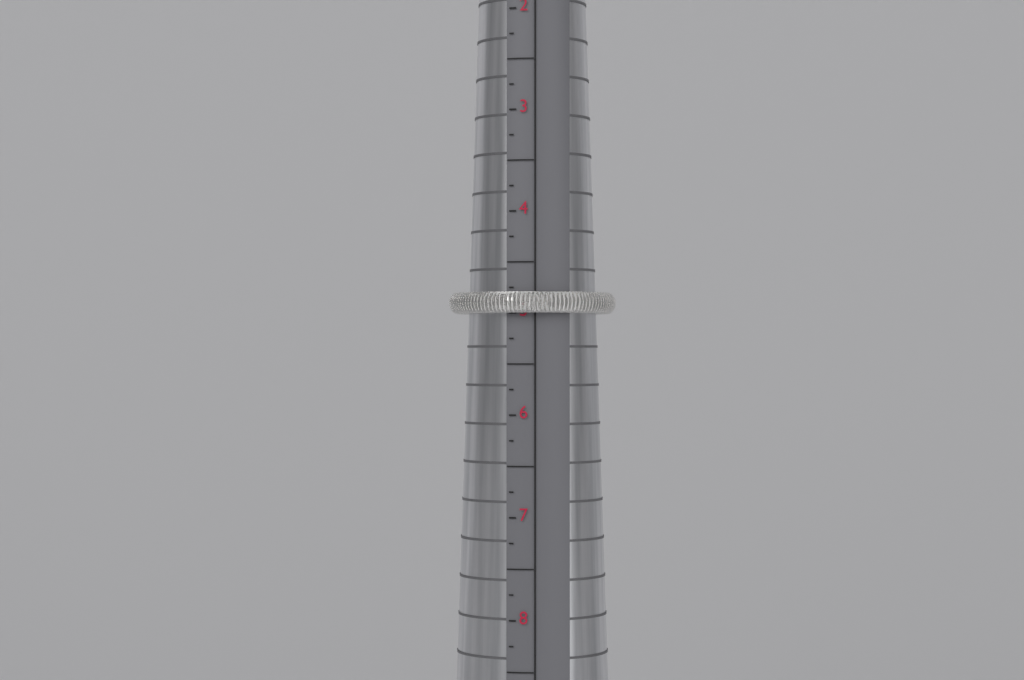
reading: 5.00 (no unit)
